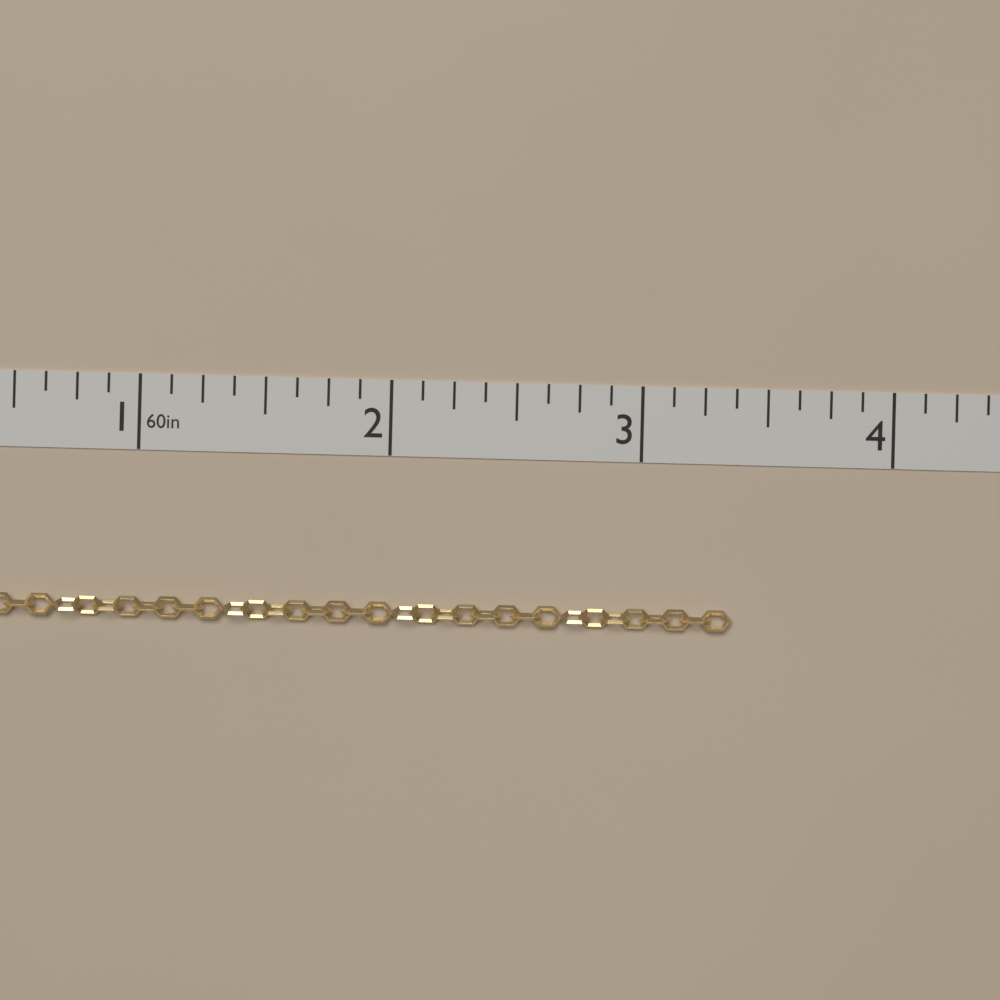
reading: 3.375 in
